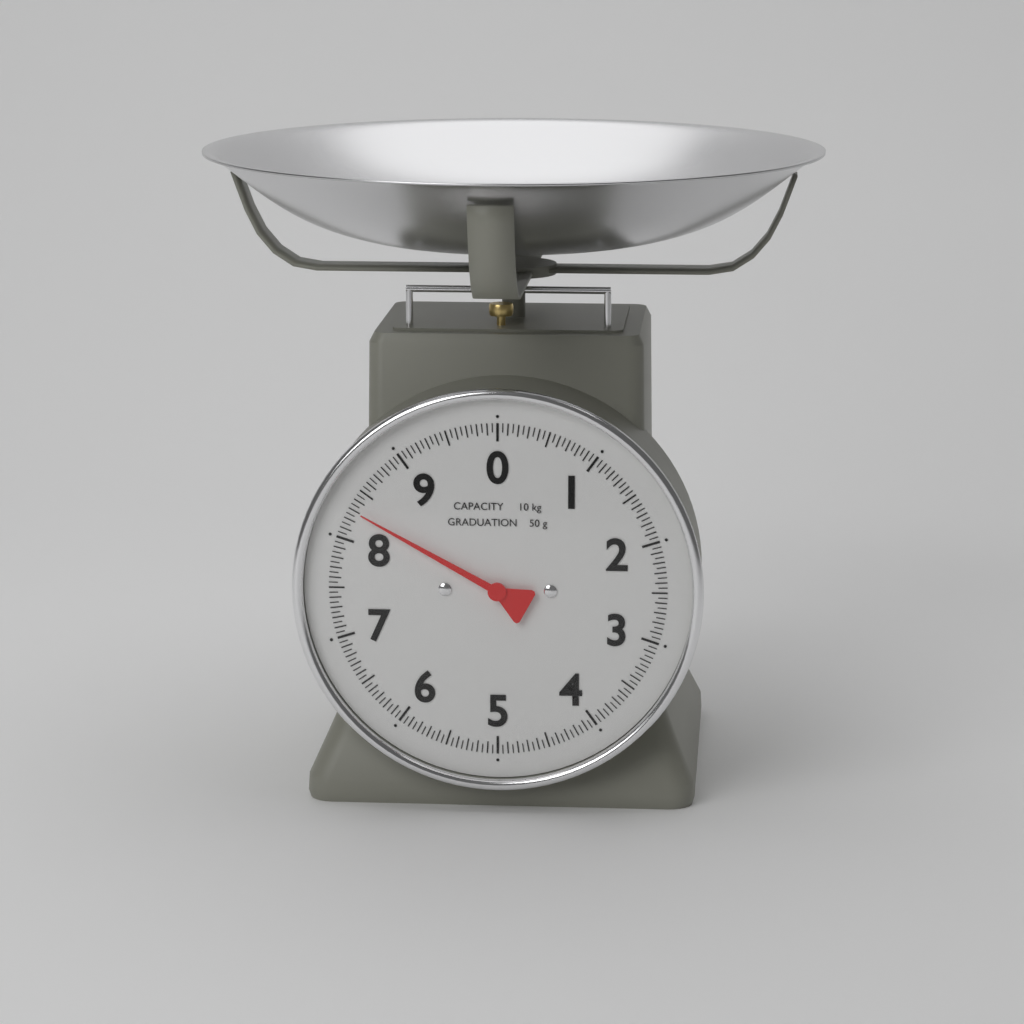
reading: 8.30 kg
